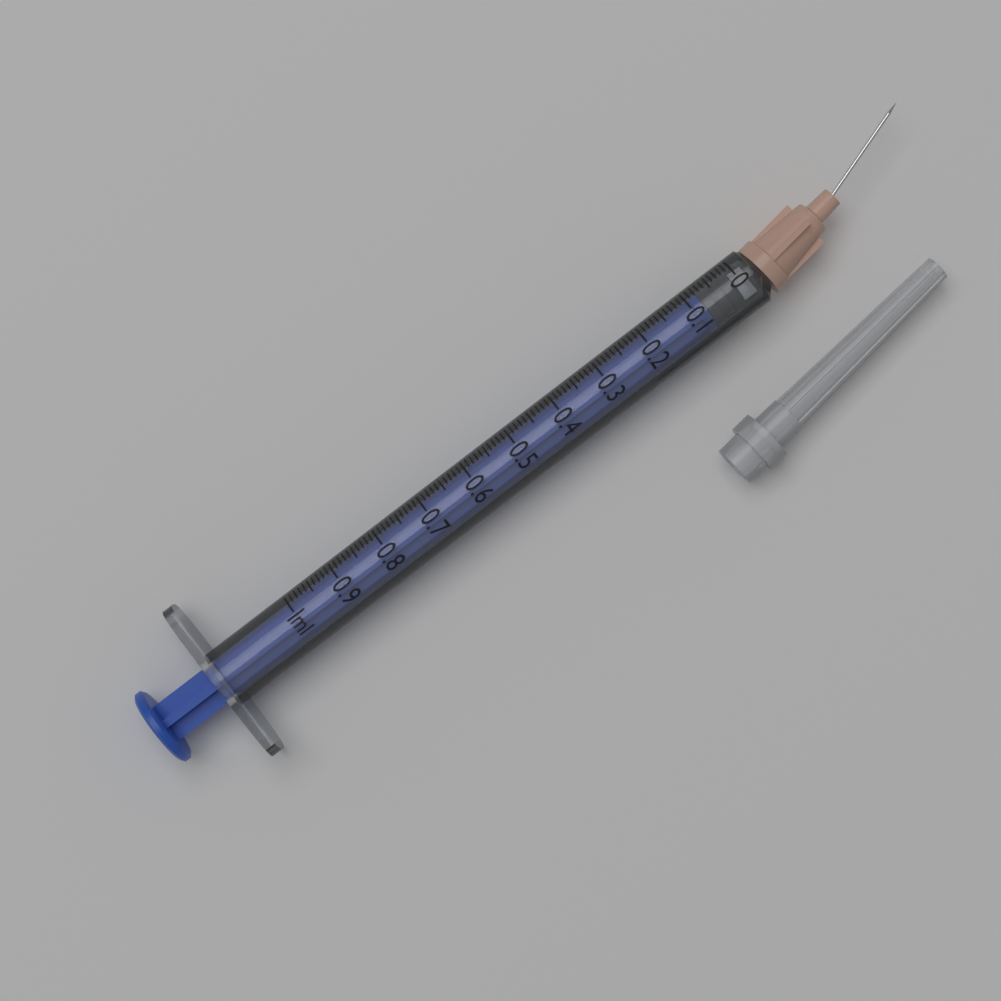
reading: 0.01 ml
